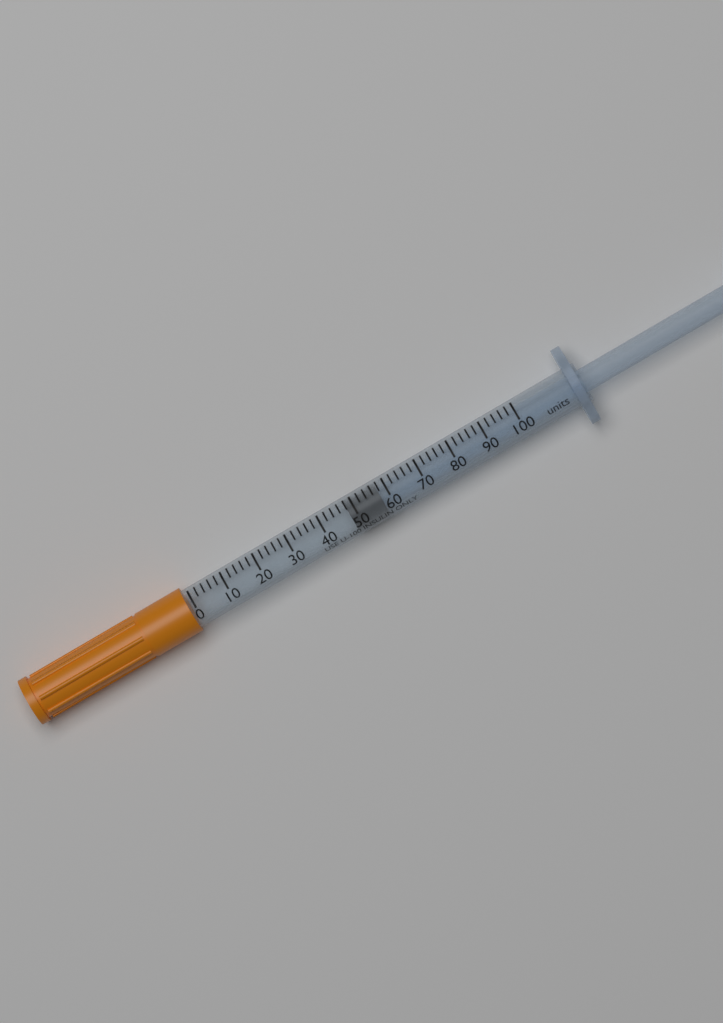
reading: 48 units
